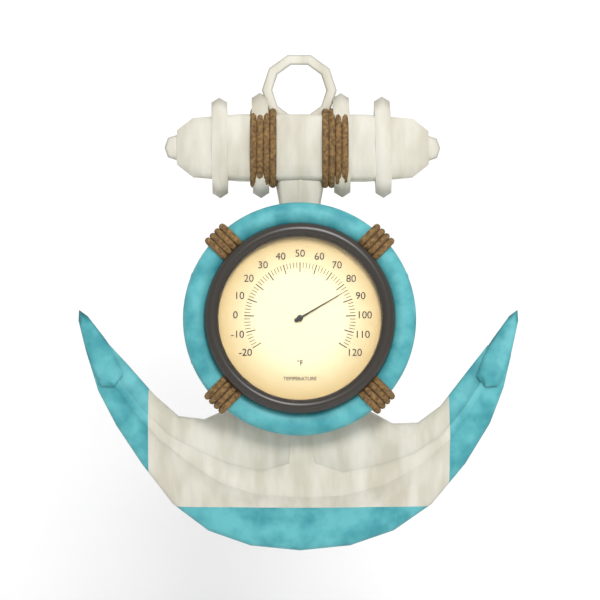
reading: 84 °F
